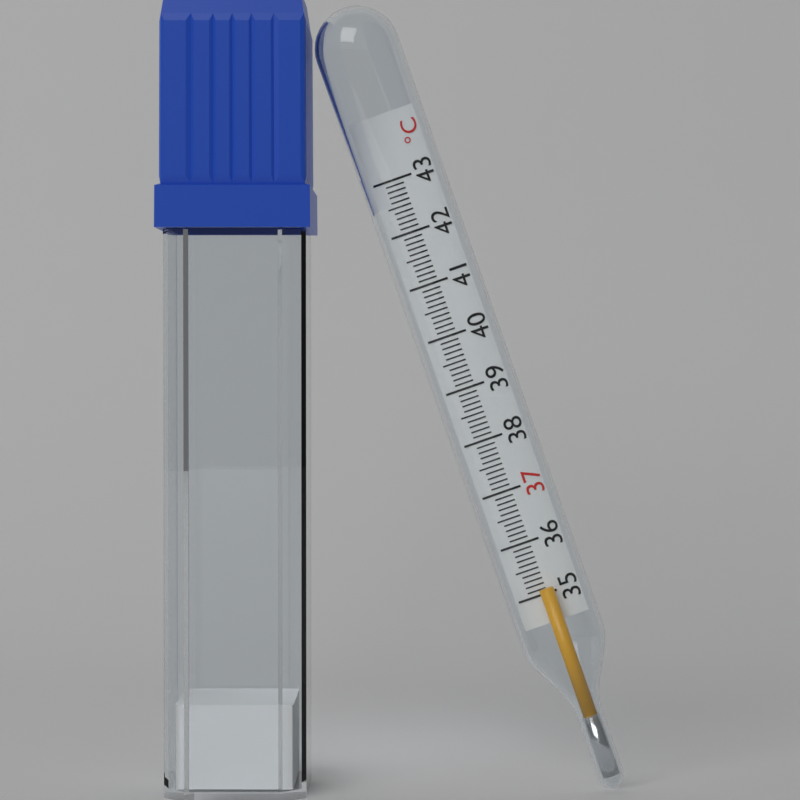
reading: 35.1 °C
